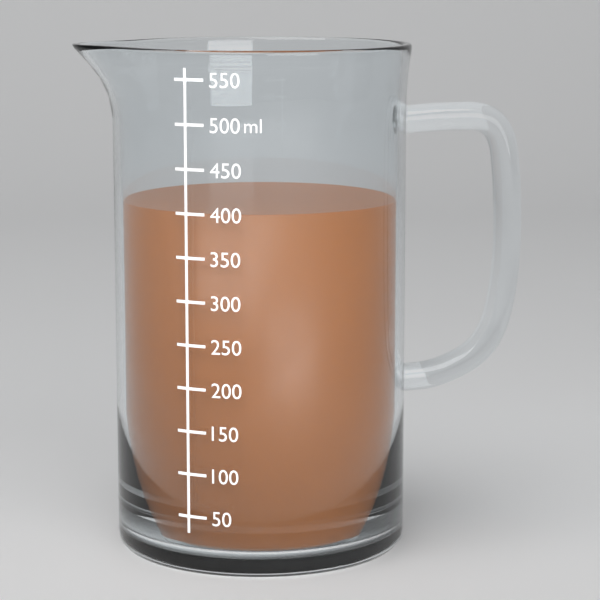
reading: 400 ml
